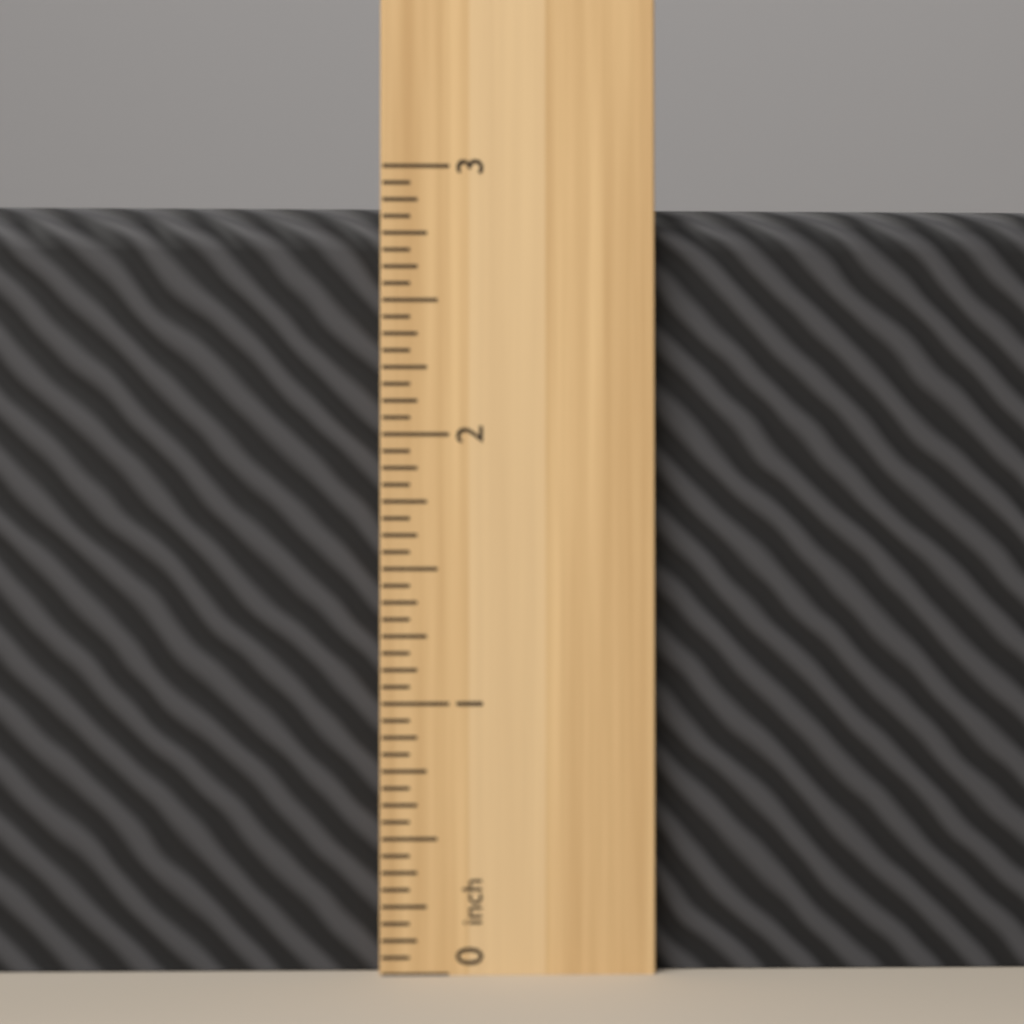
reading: 2.8750 inch
